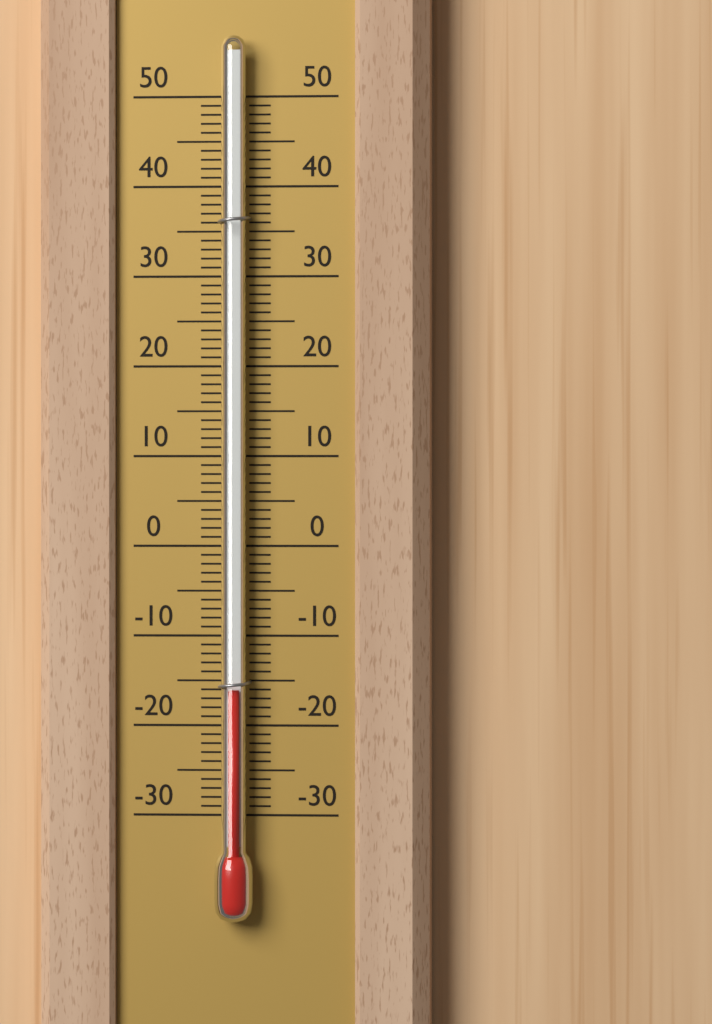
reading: -16 (no unit)
